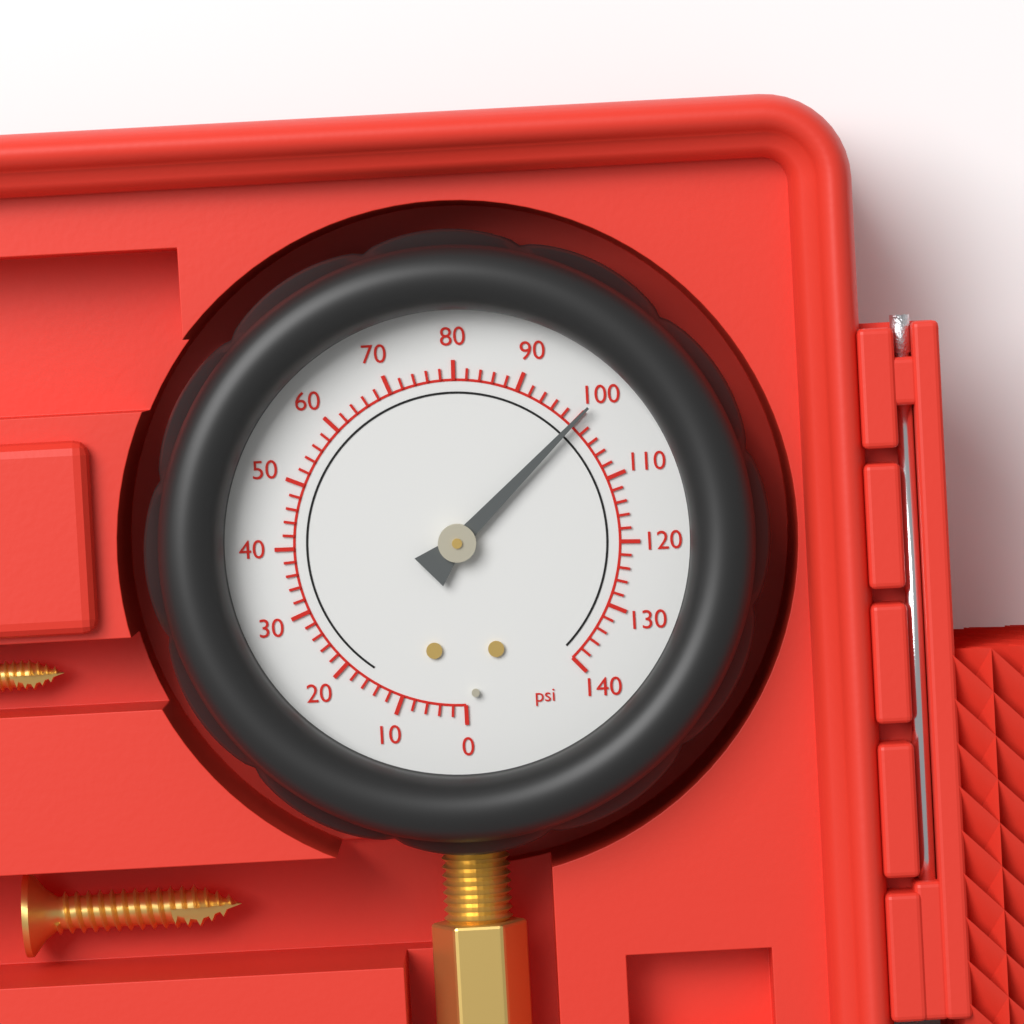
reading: 100 psi
